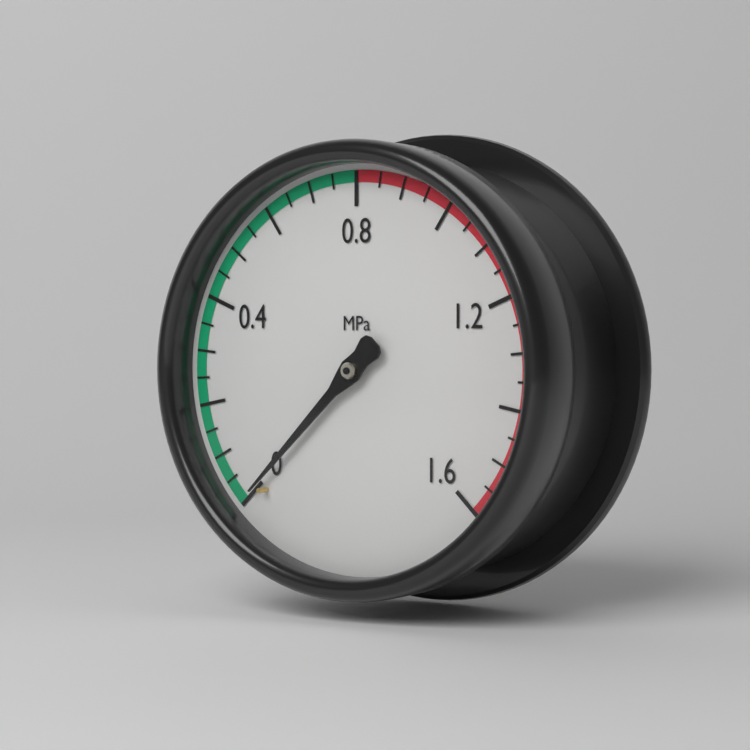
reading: 0.00 MPa
